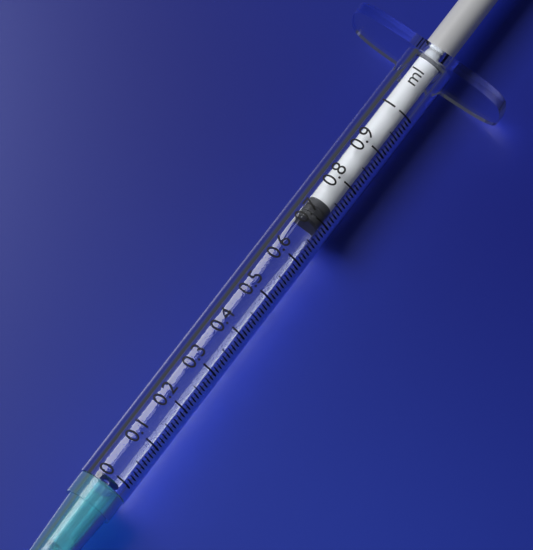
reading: 0.69 ml
